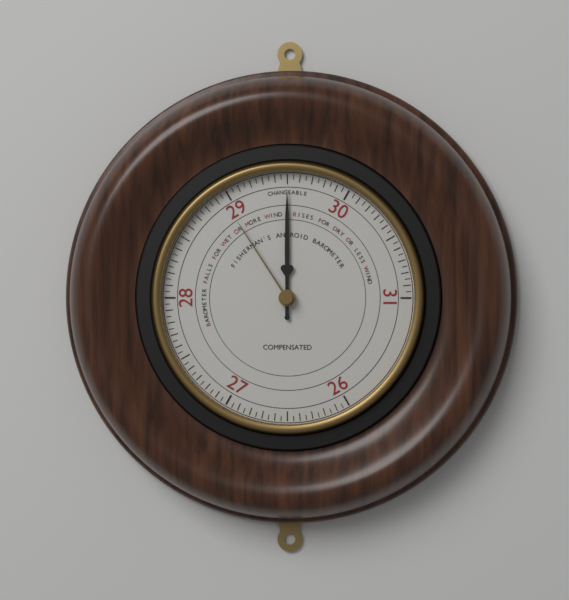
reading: 29.50 (no unit)
